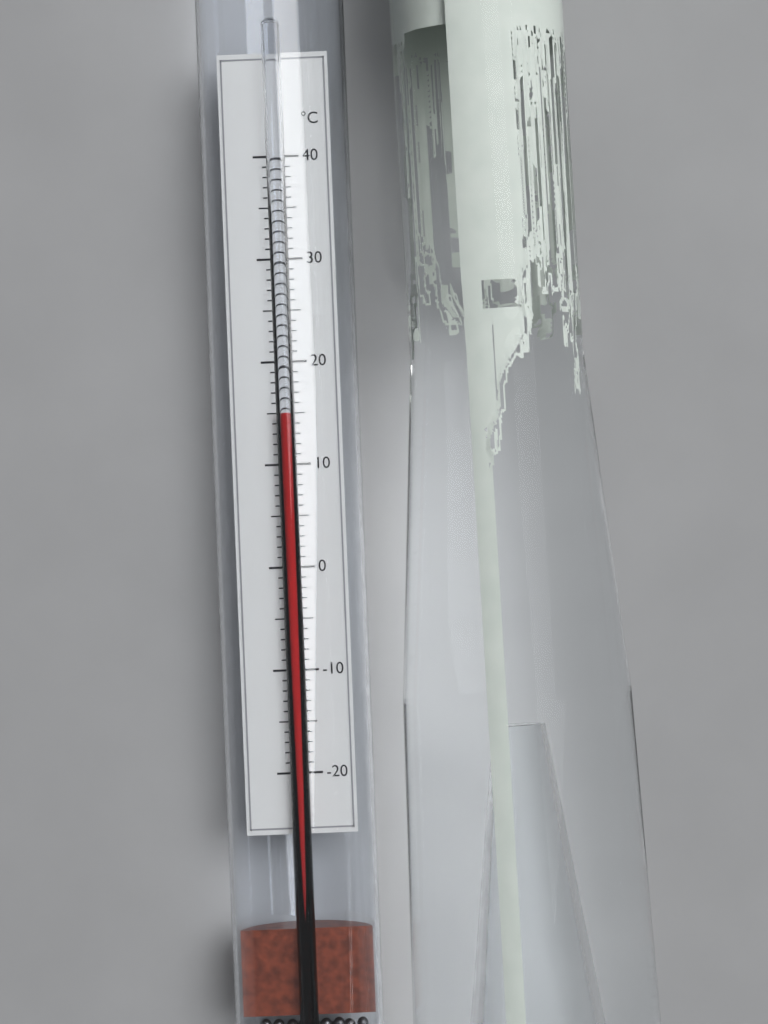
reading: 15 °C
